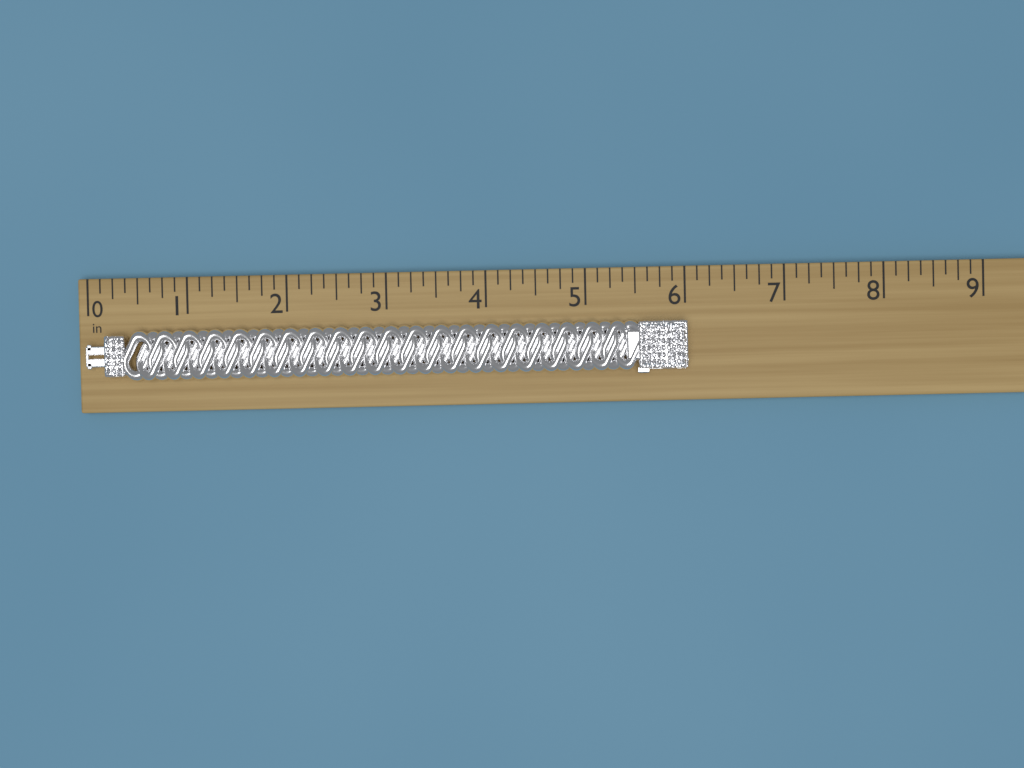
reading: 6.000 in
